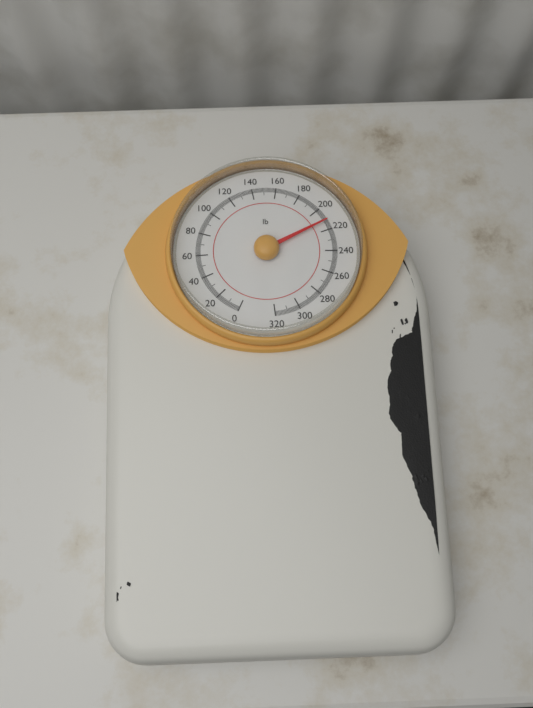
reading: 212 lb
